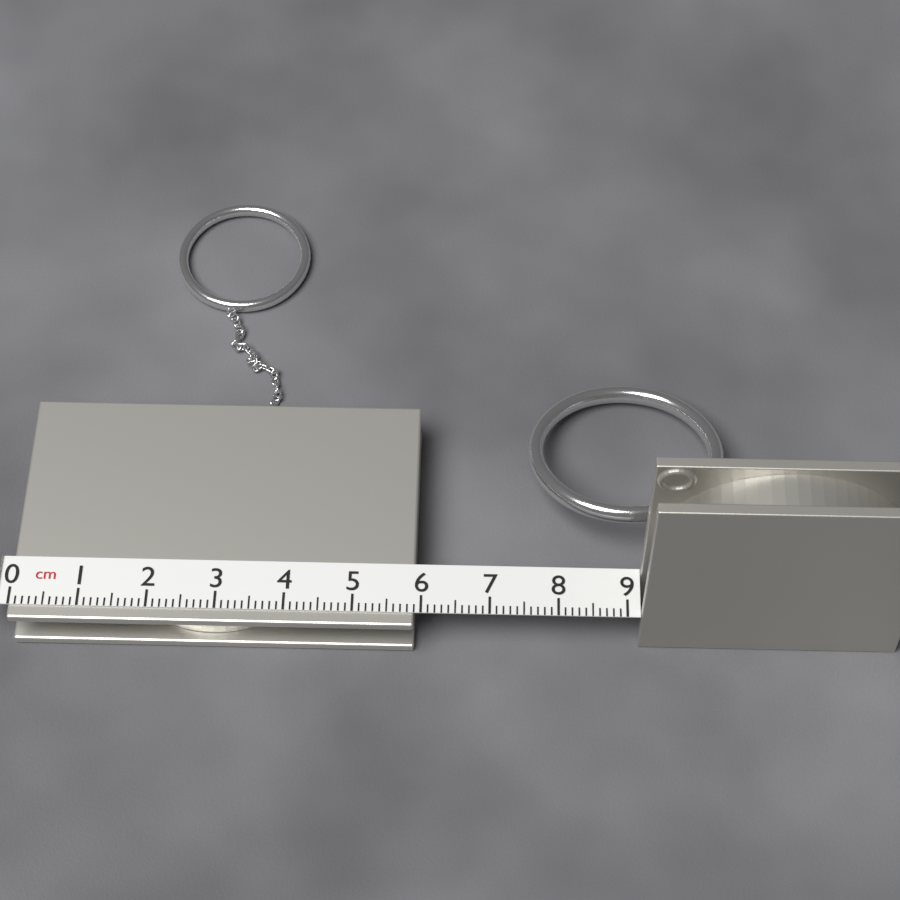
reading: 5.9 cm
